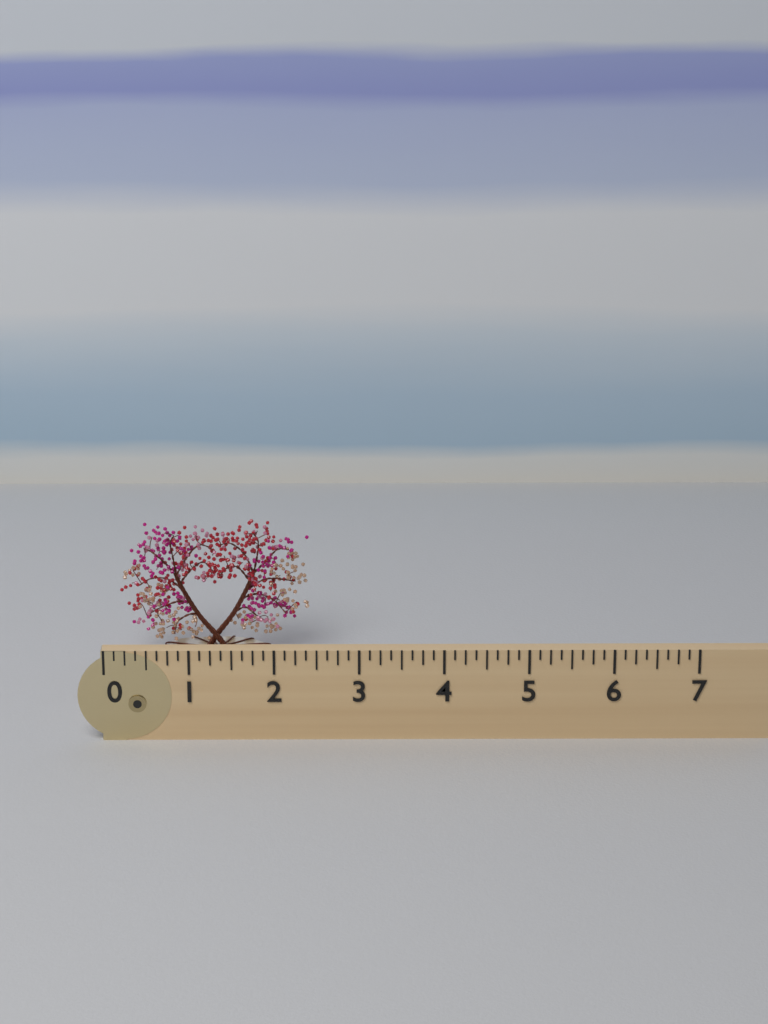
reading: 2.375 (no unit)
